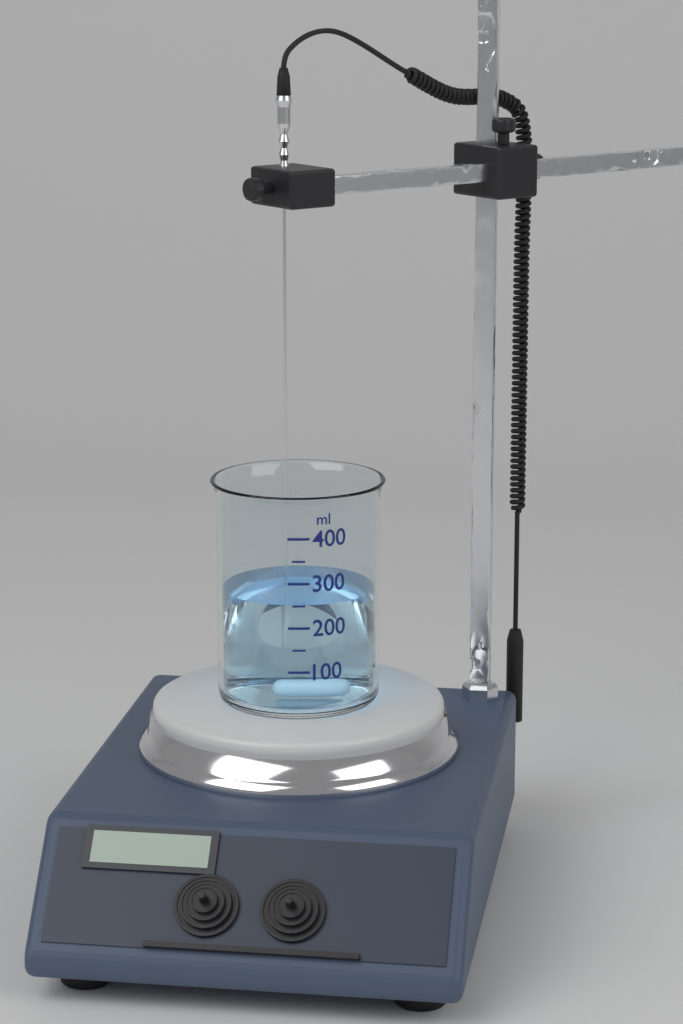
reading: 250 ml
